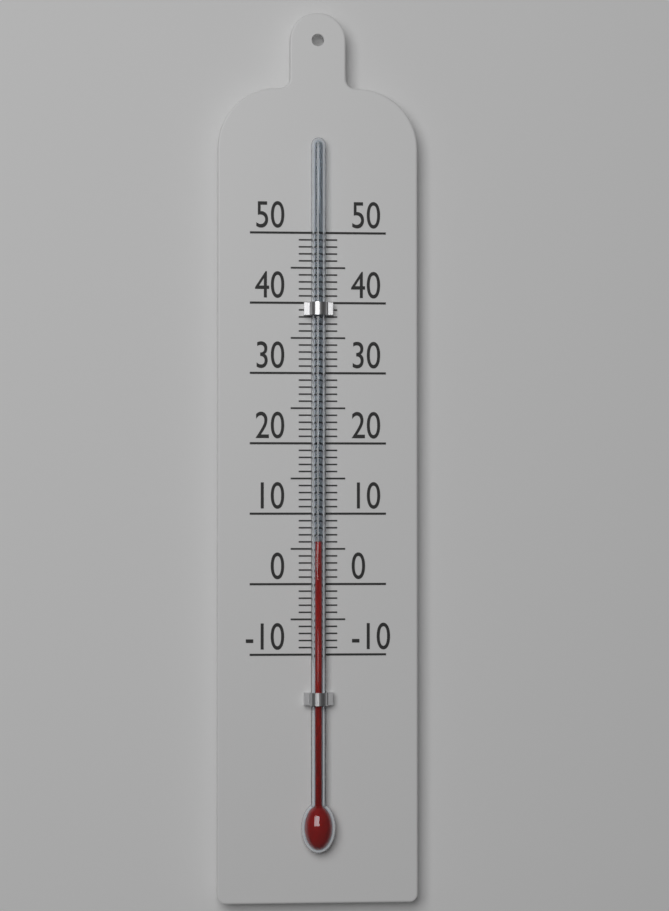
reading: 6 (no unit)
